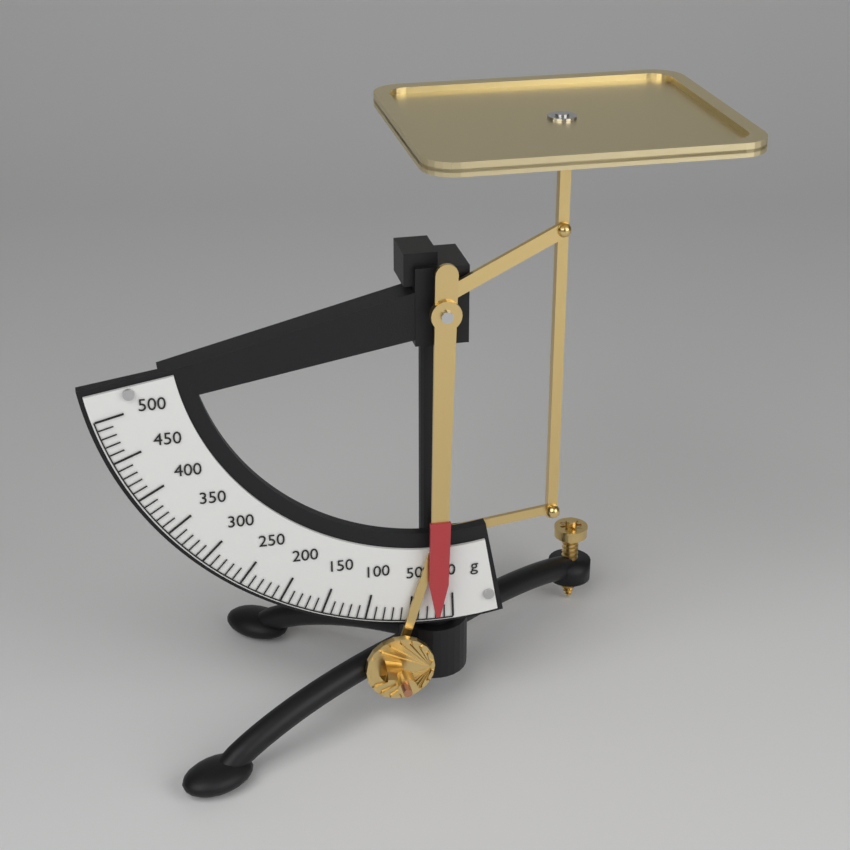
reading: 20 g
